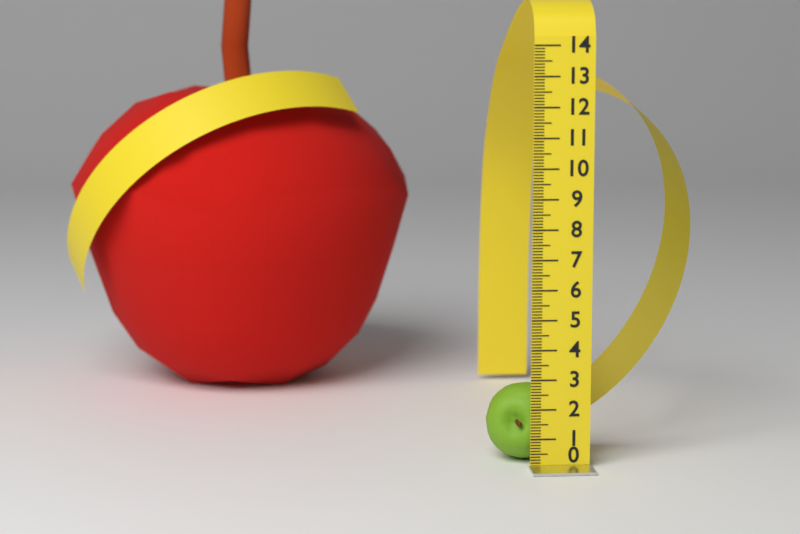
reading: 2.6 (no unit)
